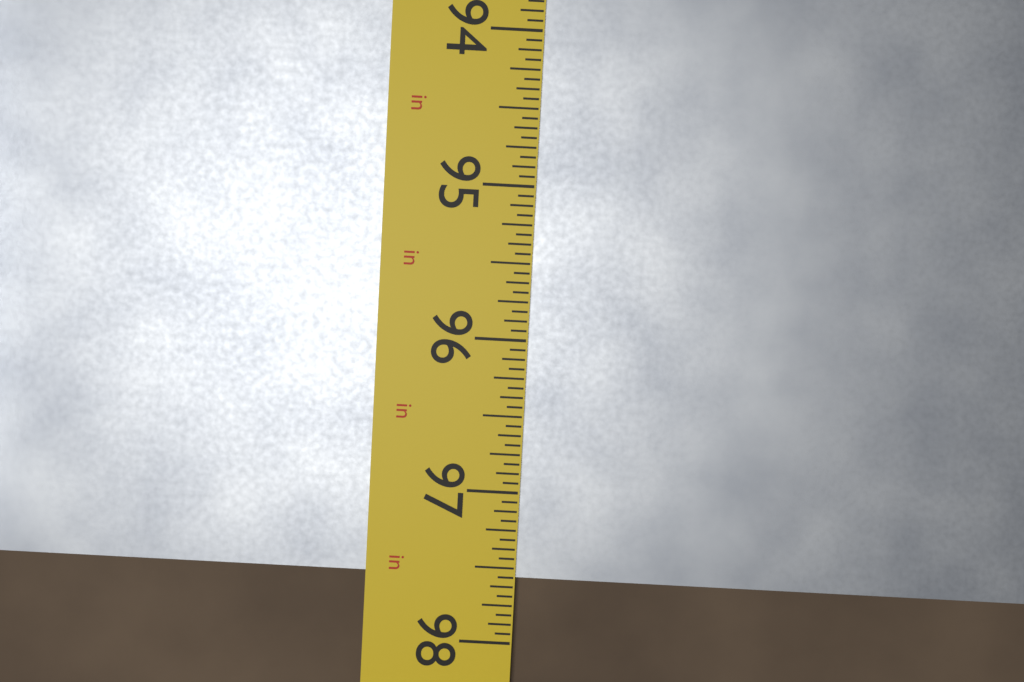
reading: 97.5625 in
